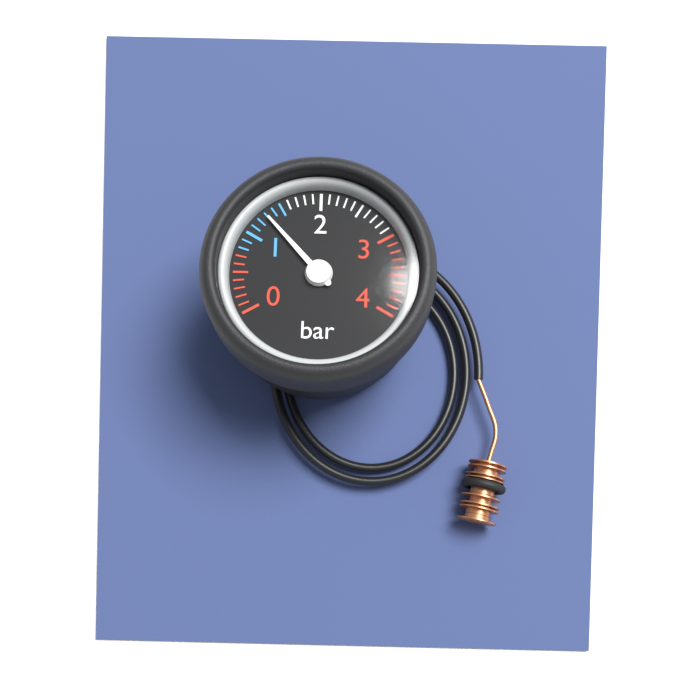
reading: 1.3 bar
